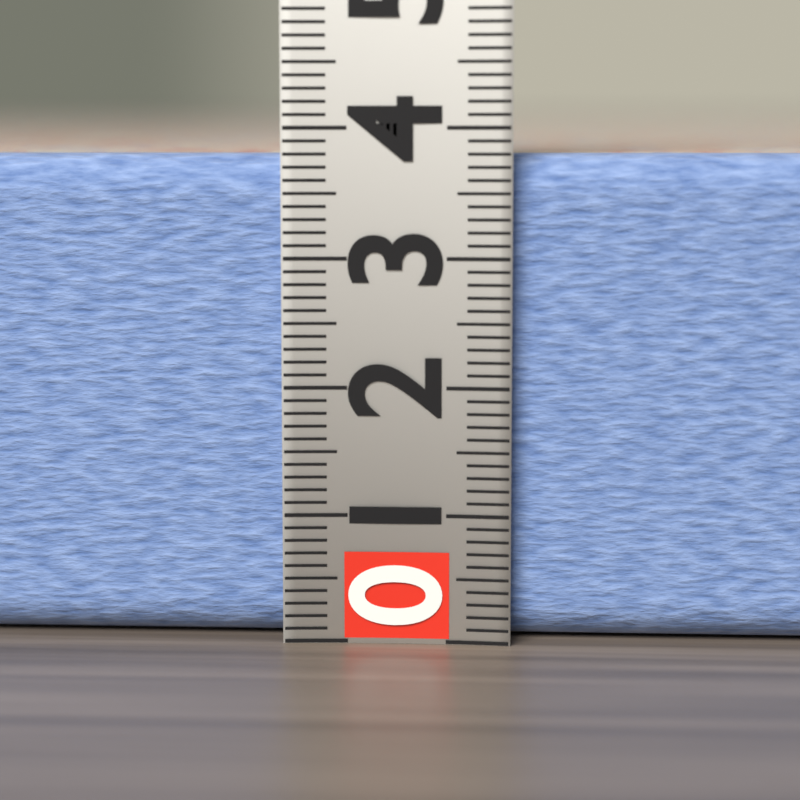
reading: 3.8 (no unit)
